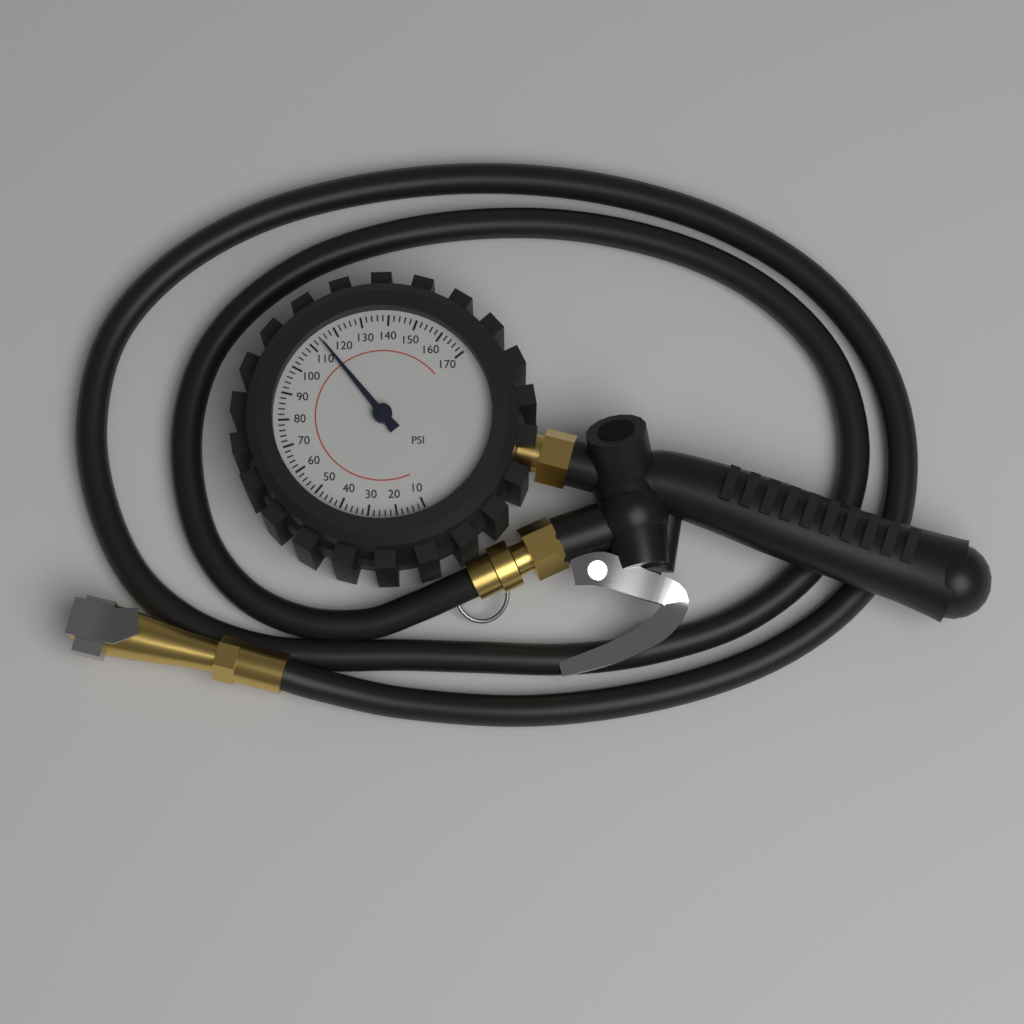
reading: 114 psi
